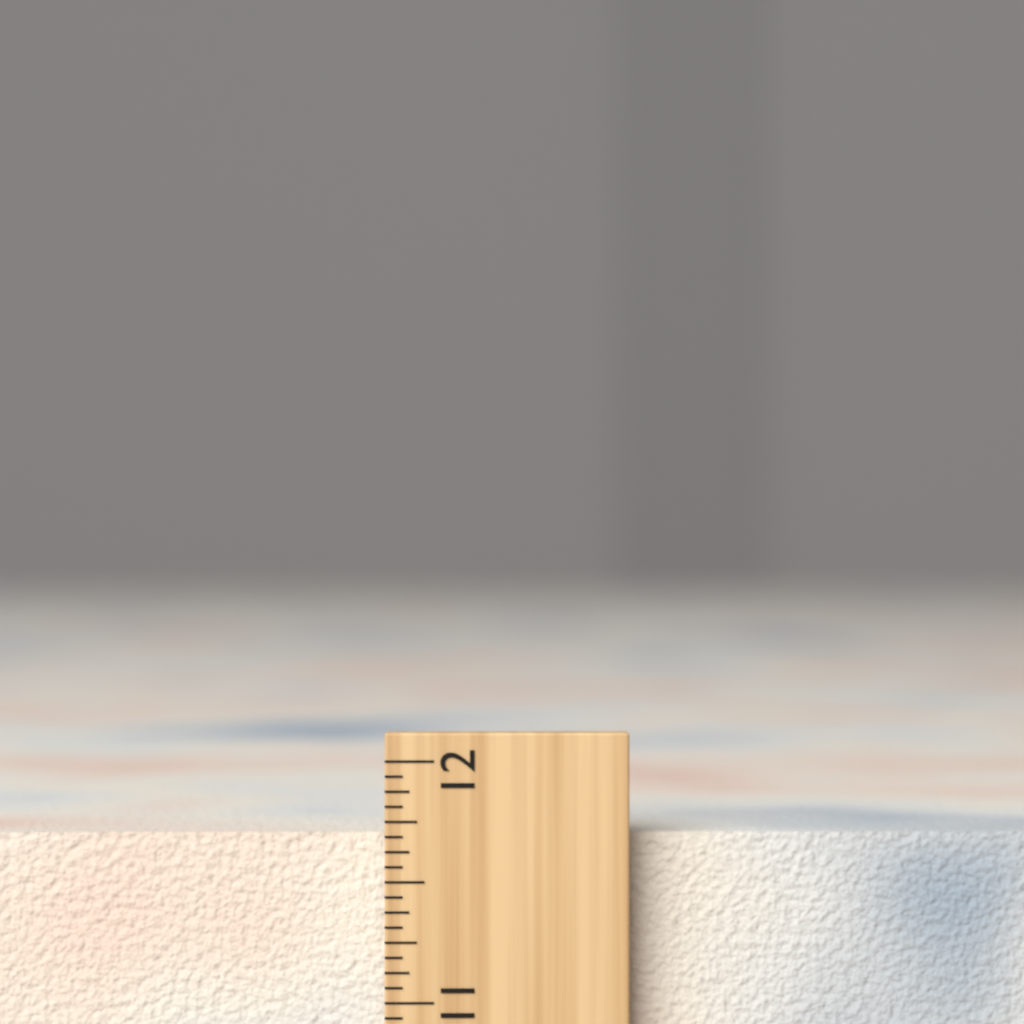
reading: 11.6875 inch
